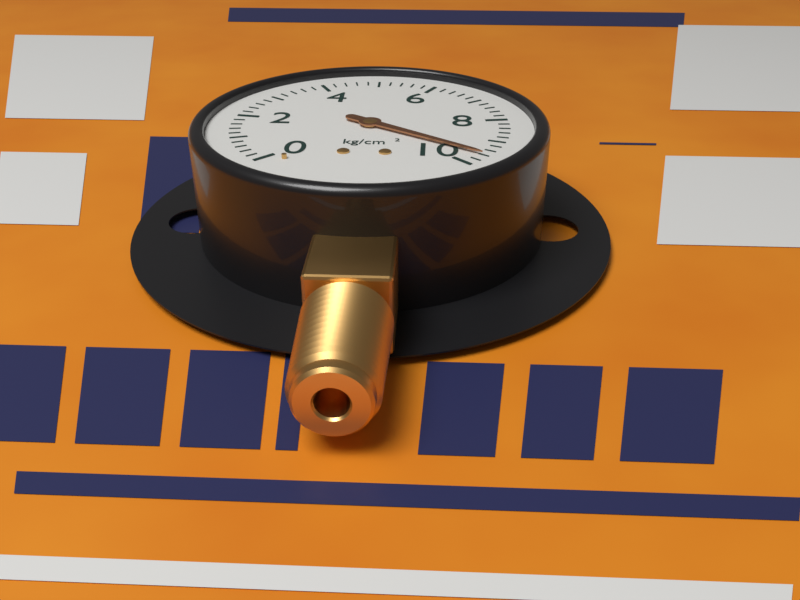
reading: 9.6 kg/cm²
